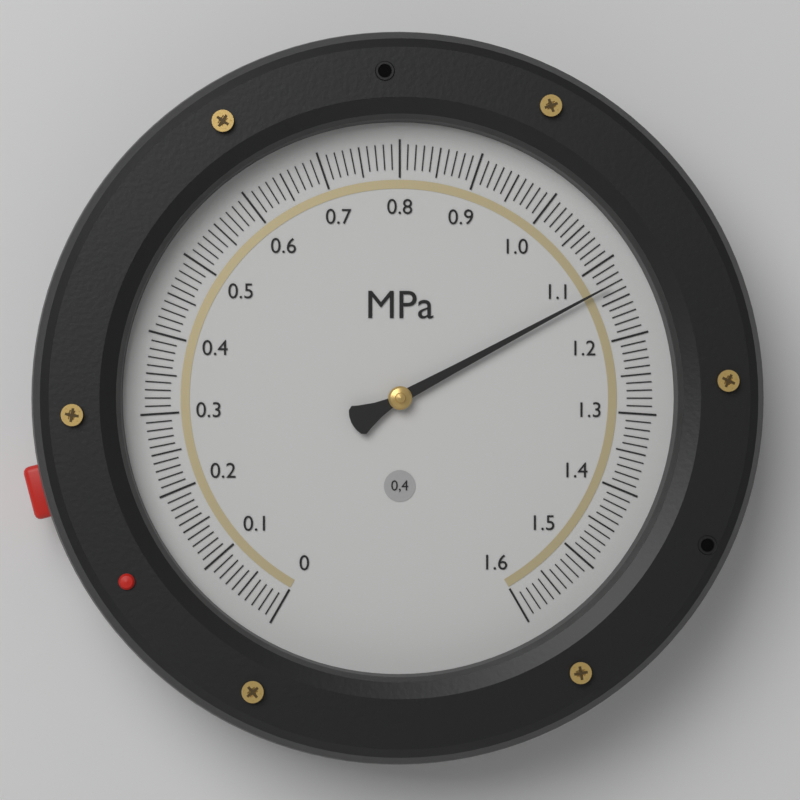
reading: 1.13 MPa
